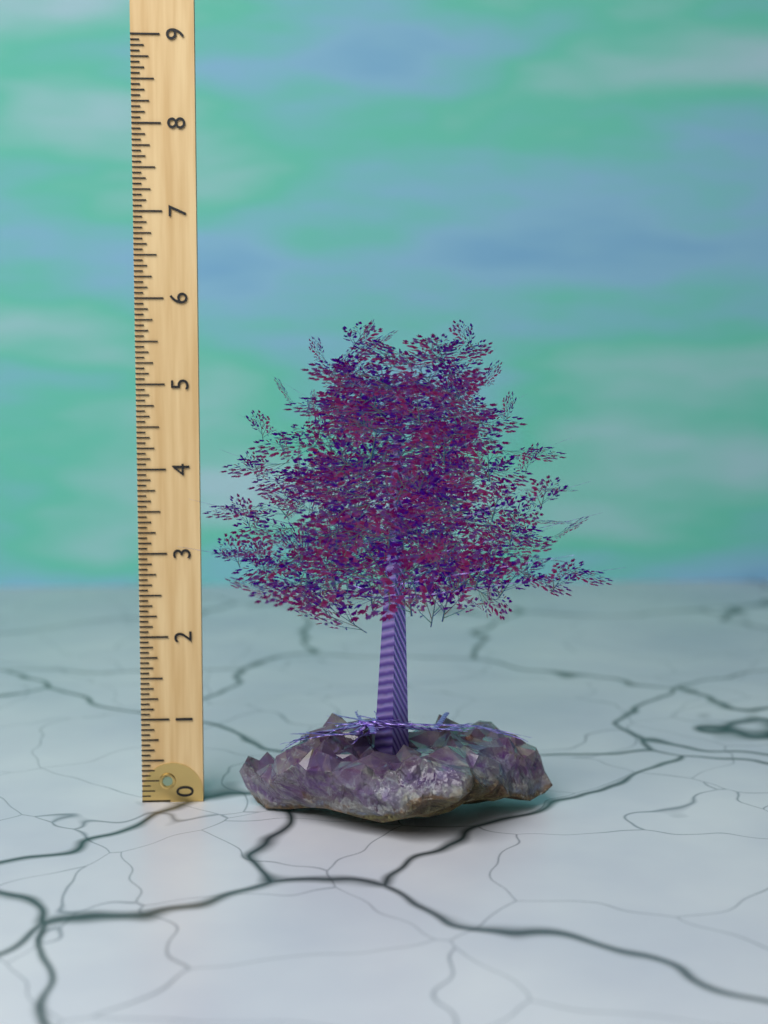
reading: 5.7500 (no unit)
